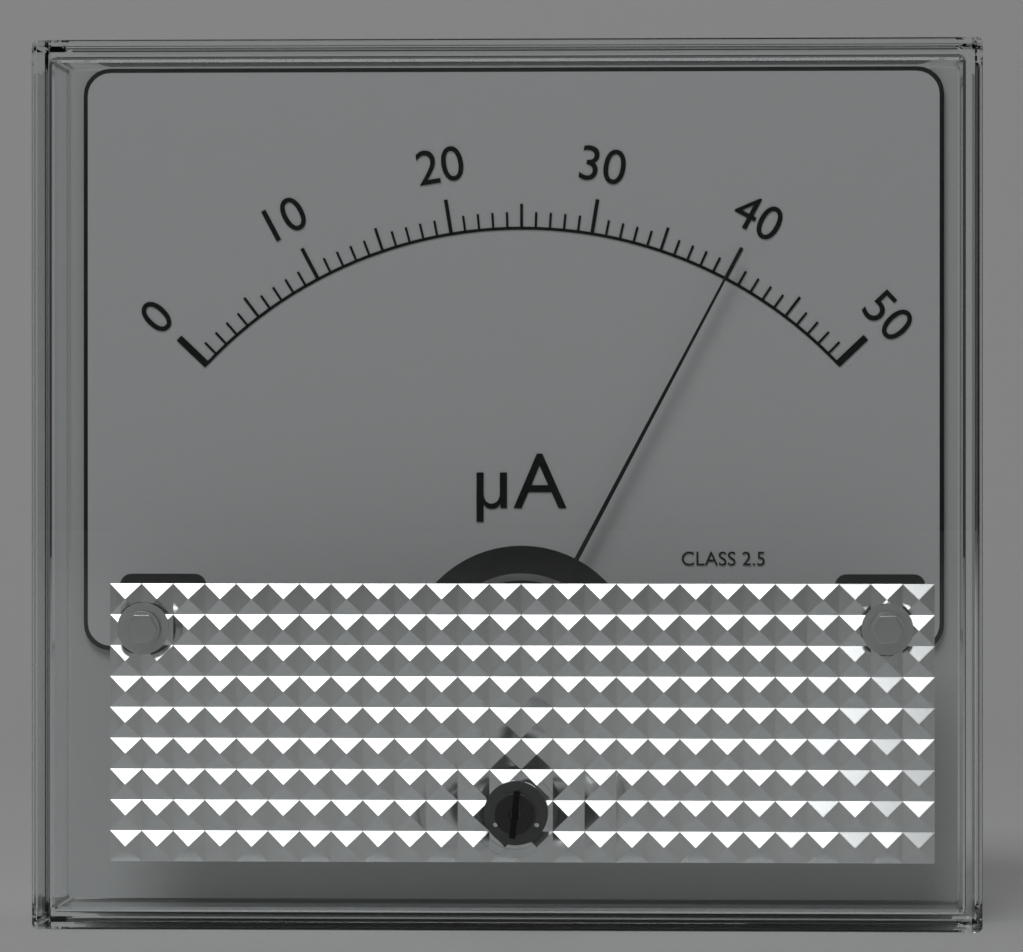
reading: 40 µA
